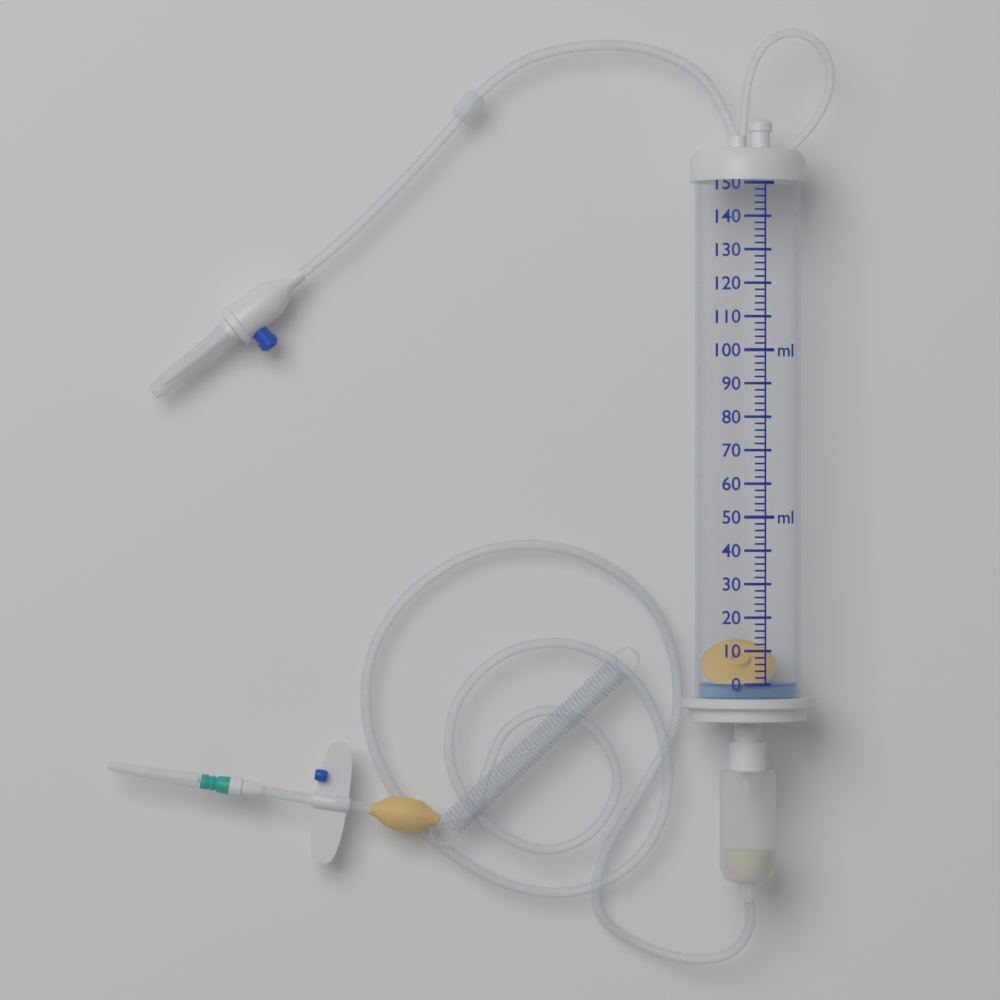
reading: 0 ml
